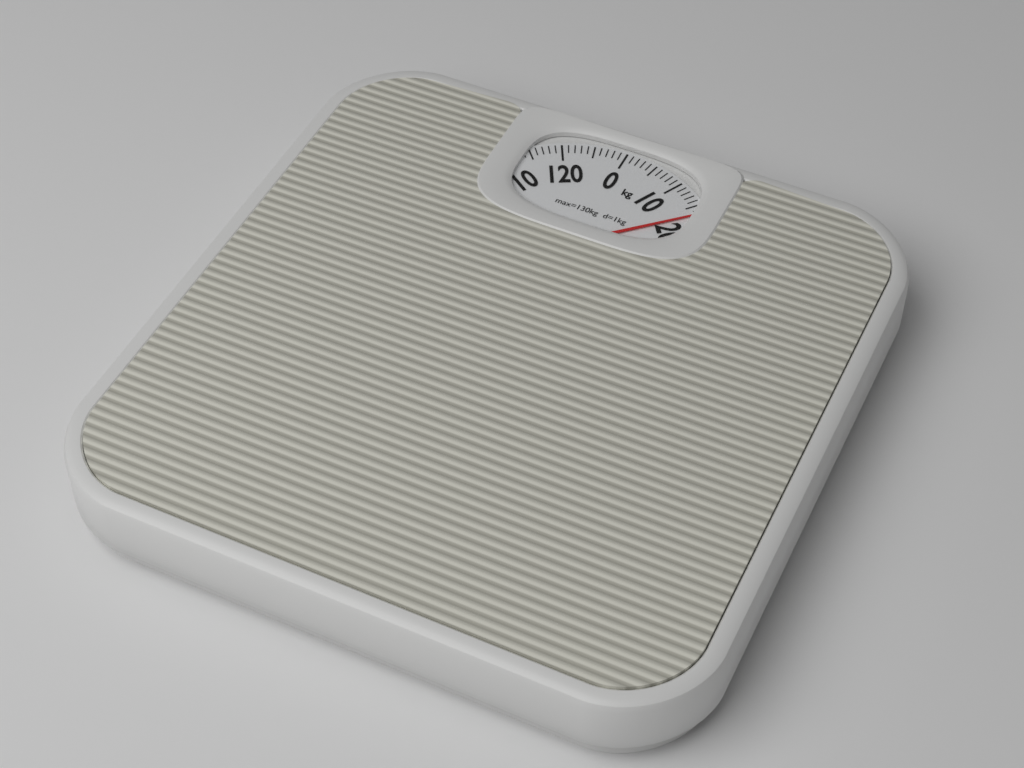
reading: 17 kg
